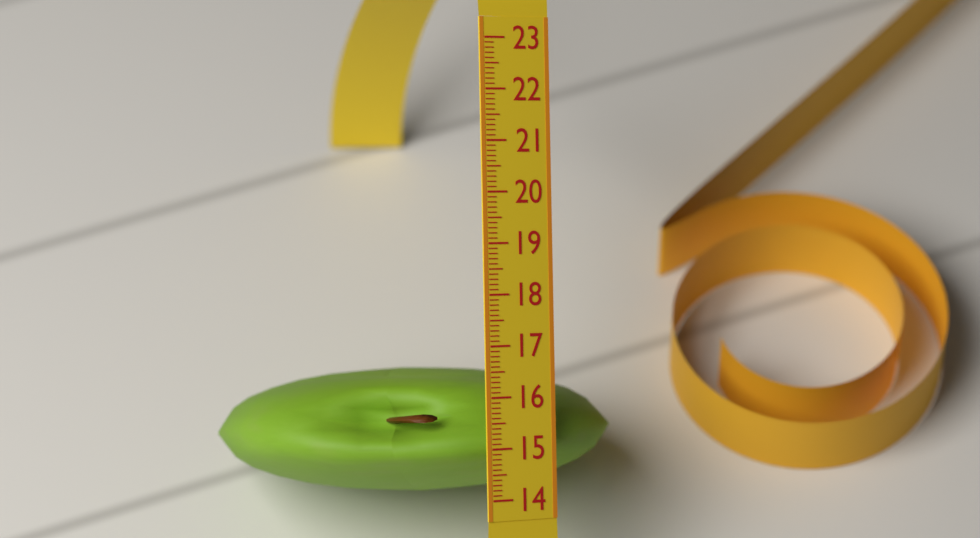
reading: 16.5 (no unit)
